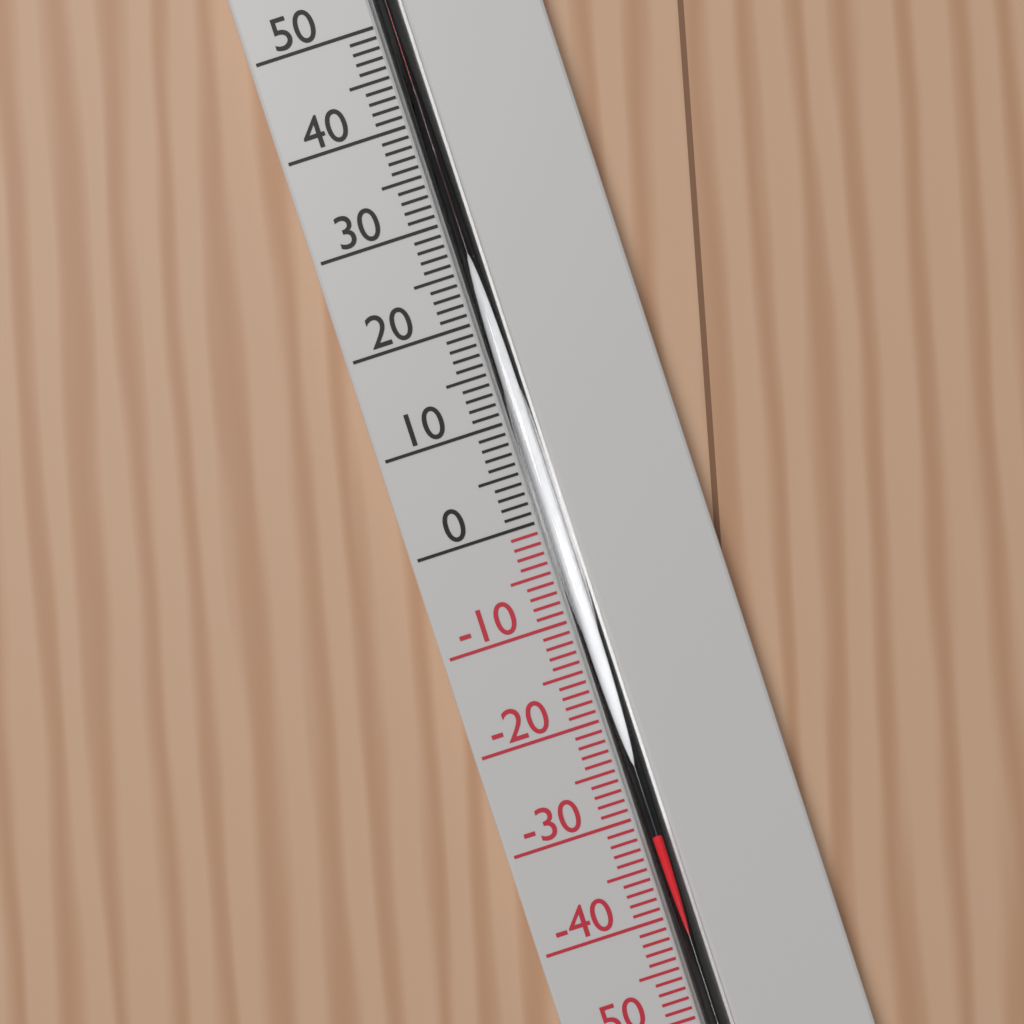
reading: -32 °C
